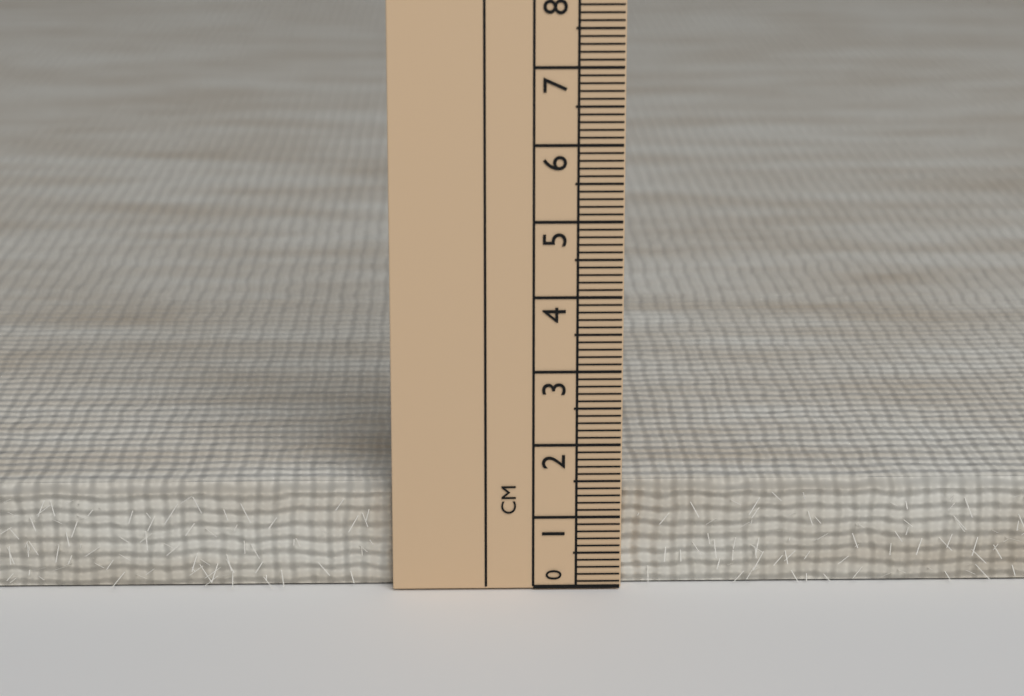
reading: 1.4 cm
